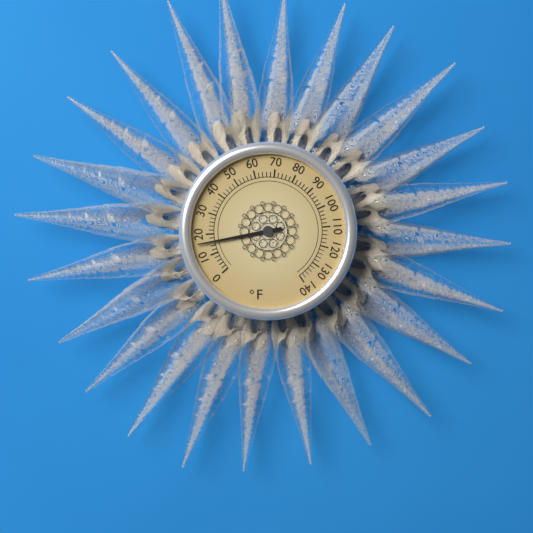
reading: 16 °F
